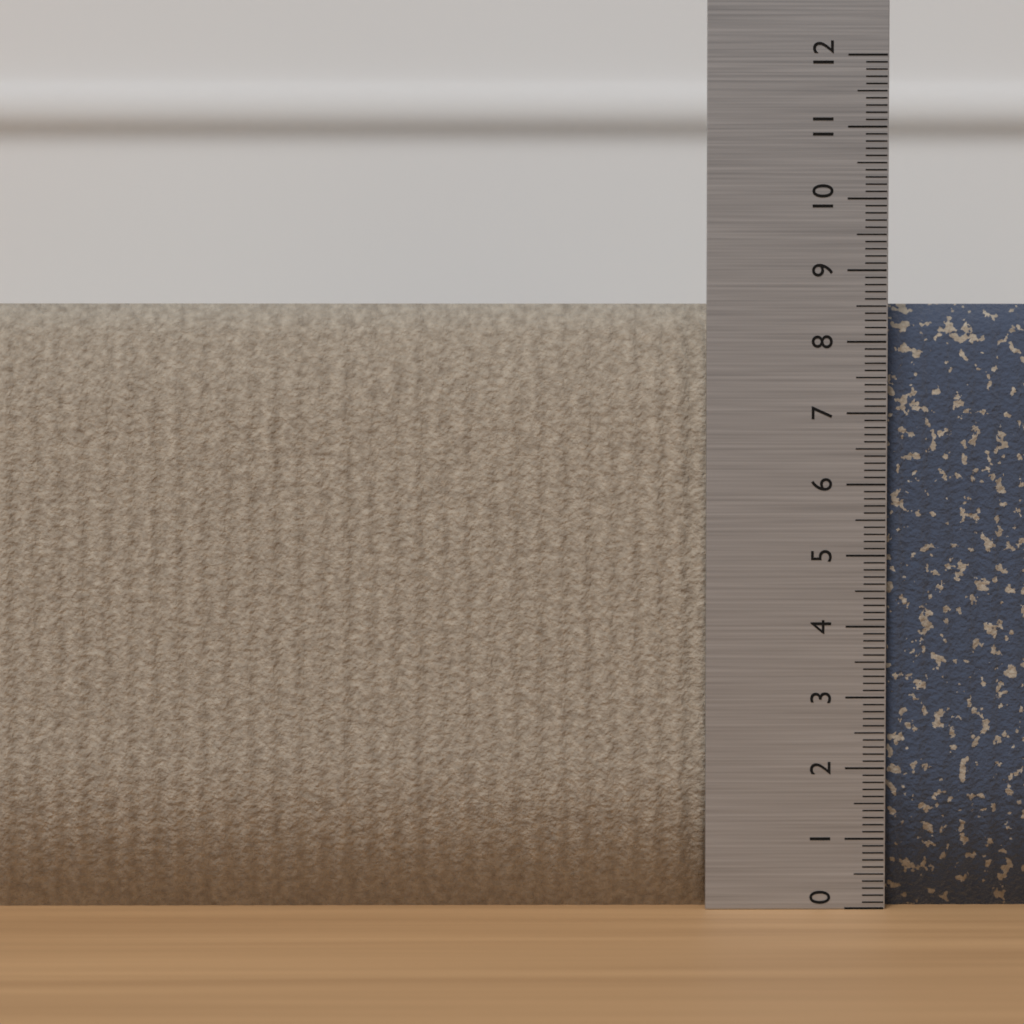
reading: 8.6 (no unit)
